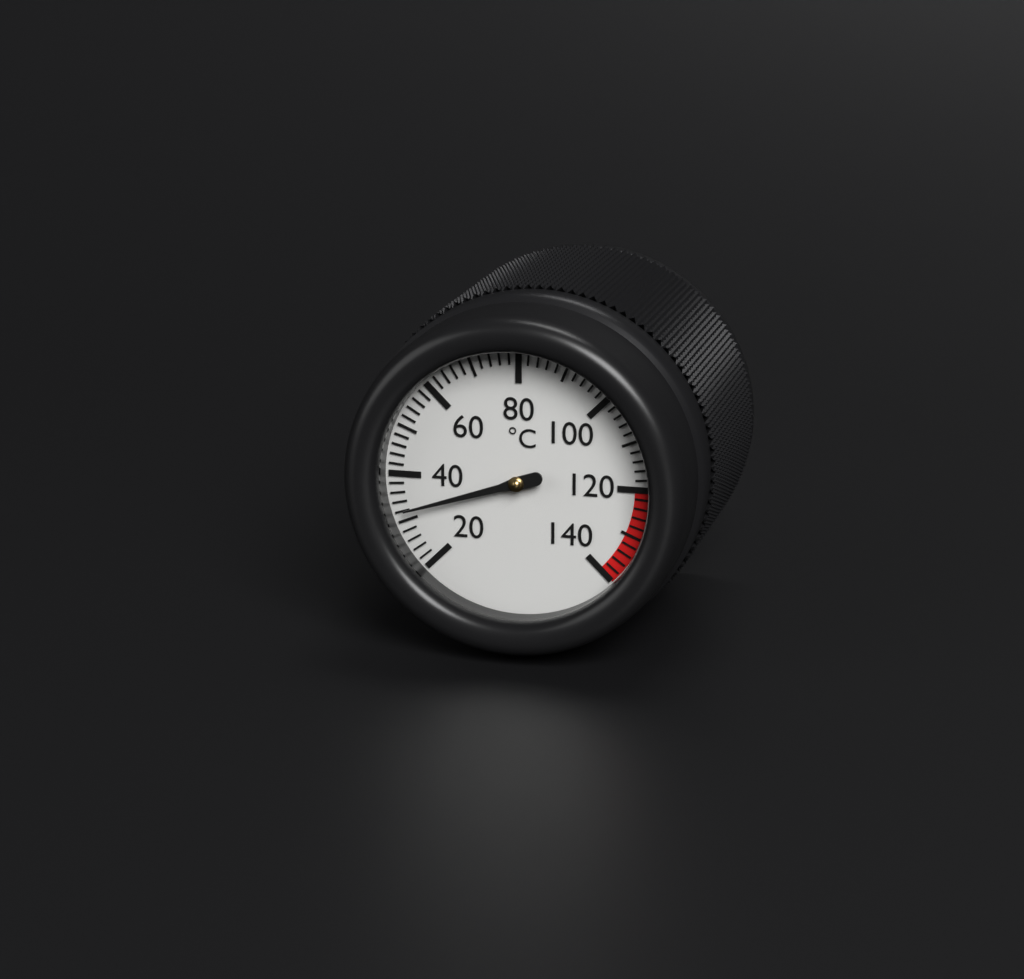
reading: 32 °C
